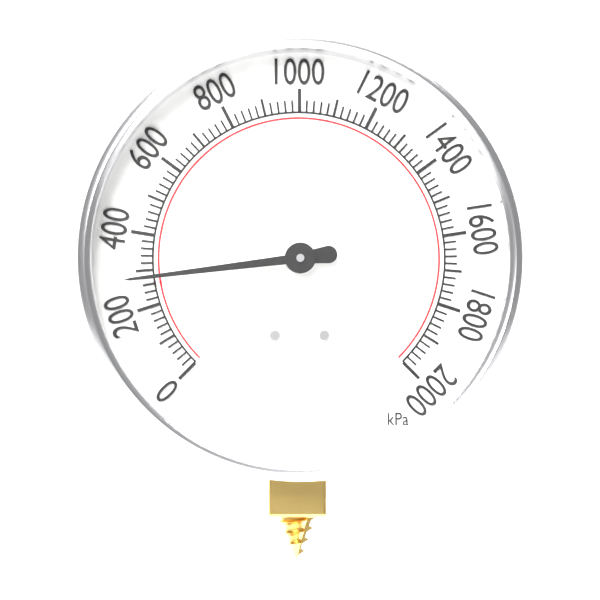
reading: 280 kPa
